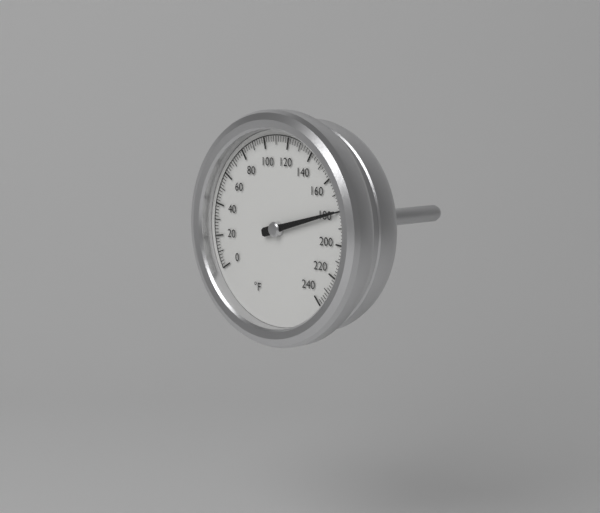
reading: 180 °F
